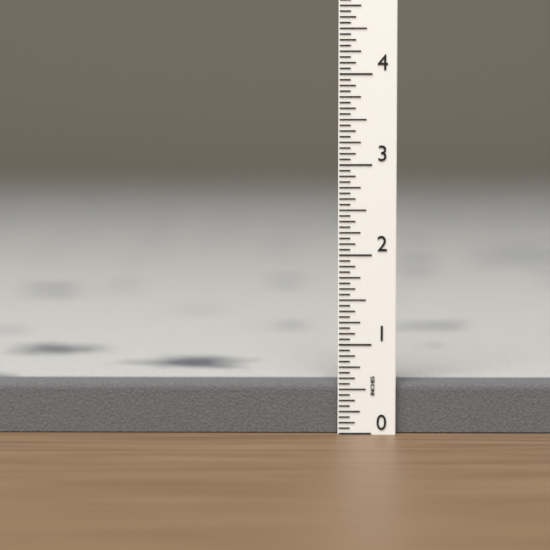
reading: 0.5625 in
